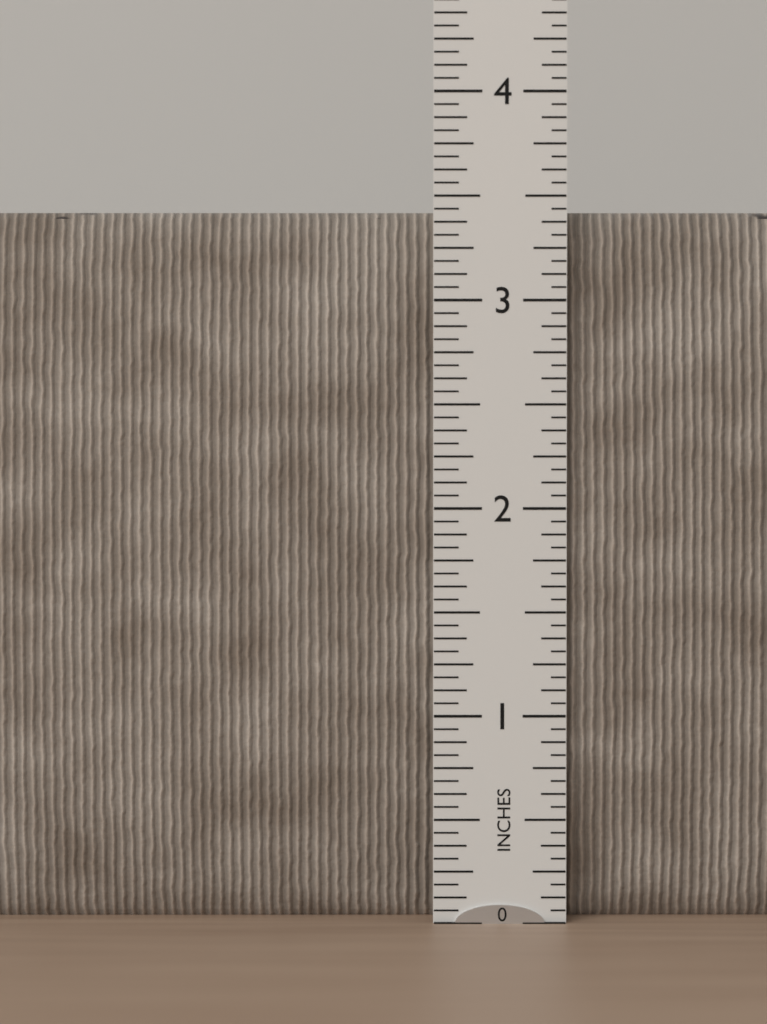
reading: 3.4375 in
